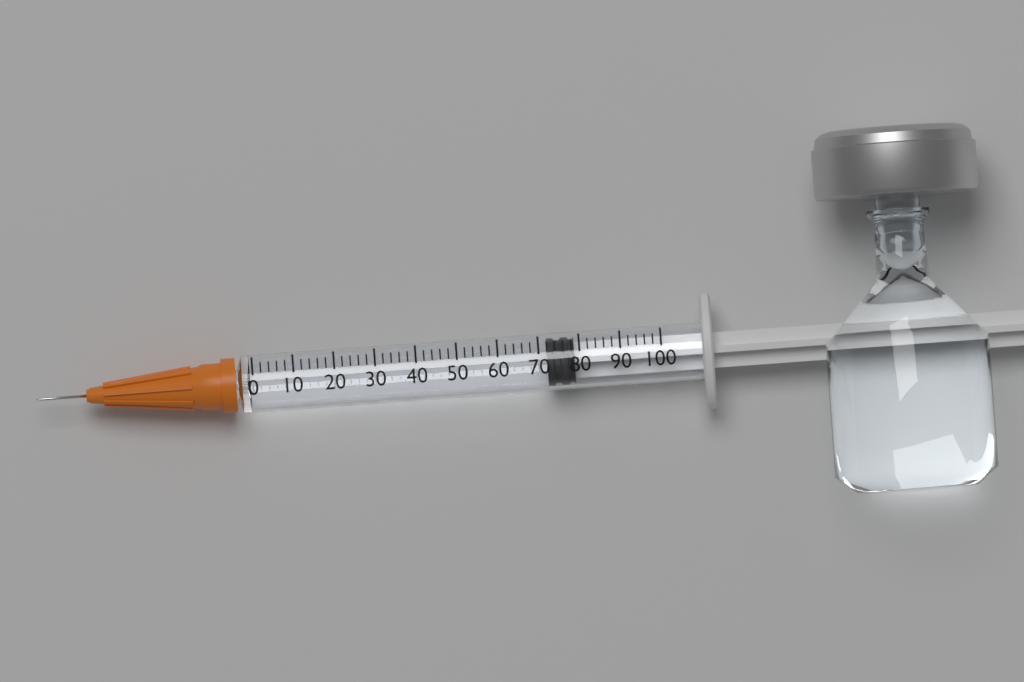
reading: 72 (no unit)
